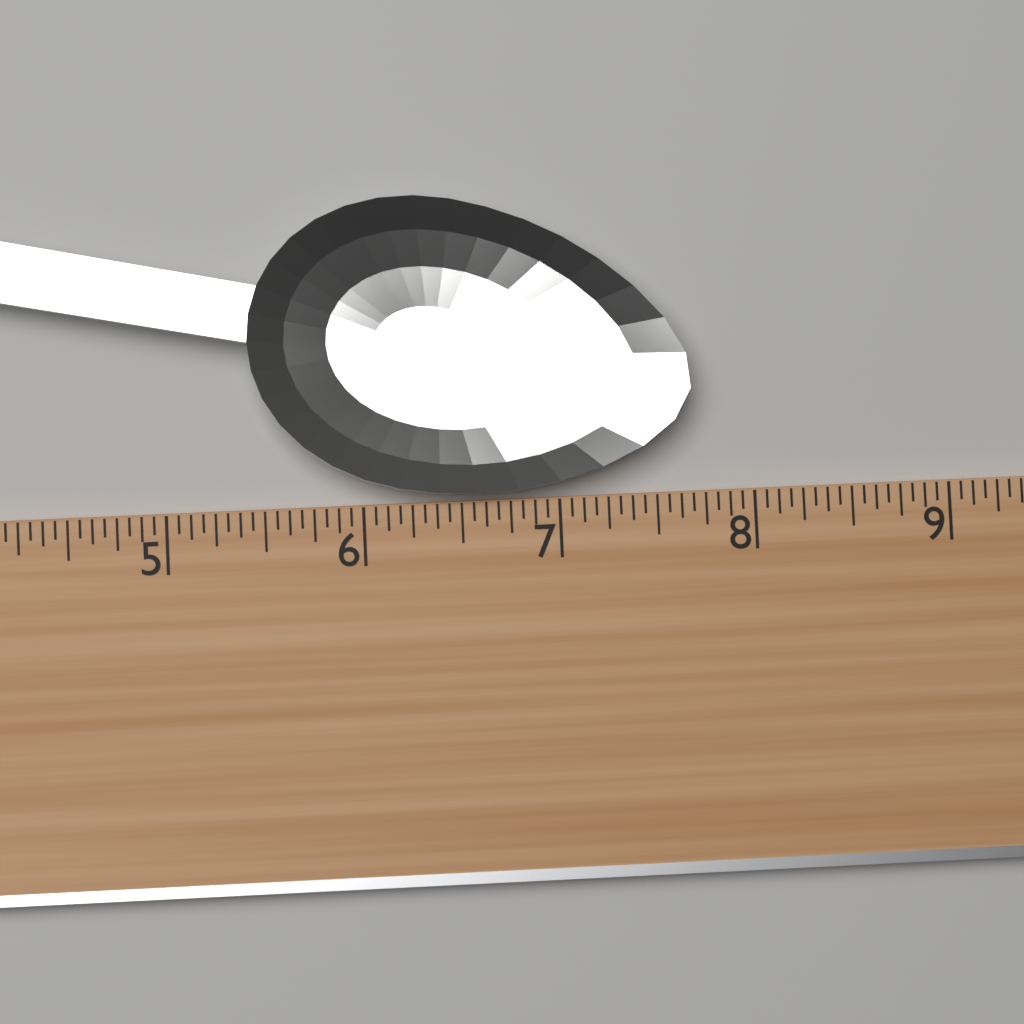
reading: 7.6875 (no unit)
